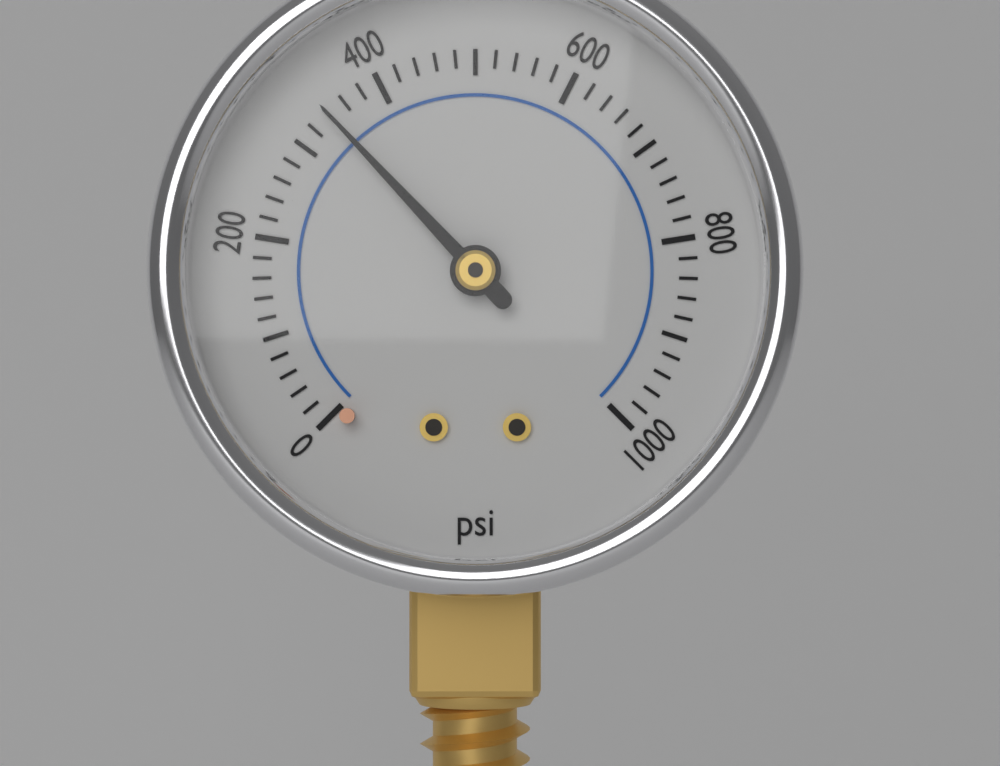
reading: 340 psi
